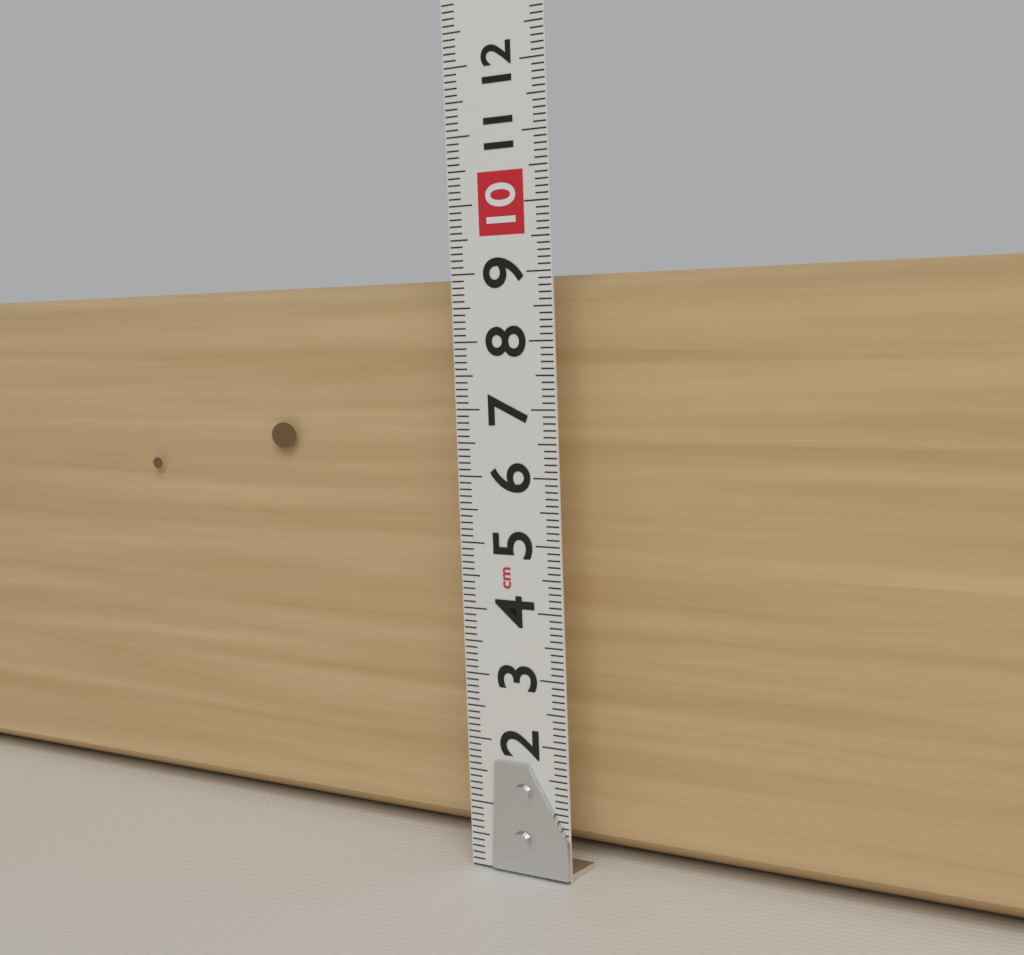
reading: 9.0 cm
